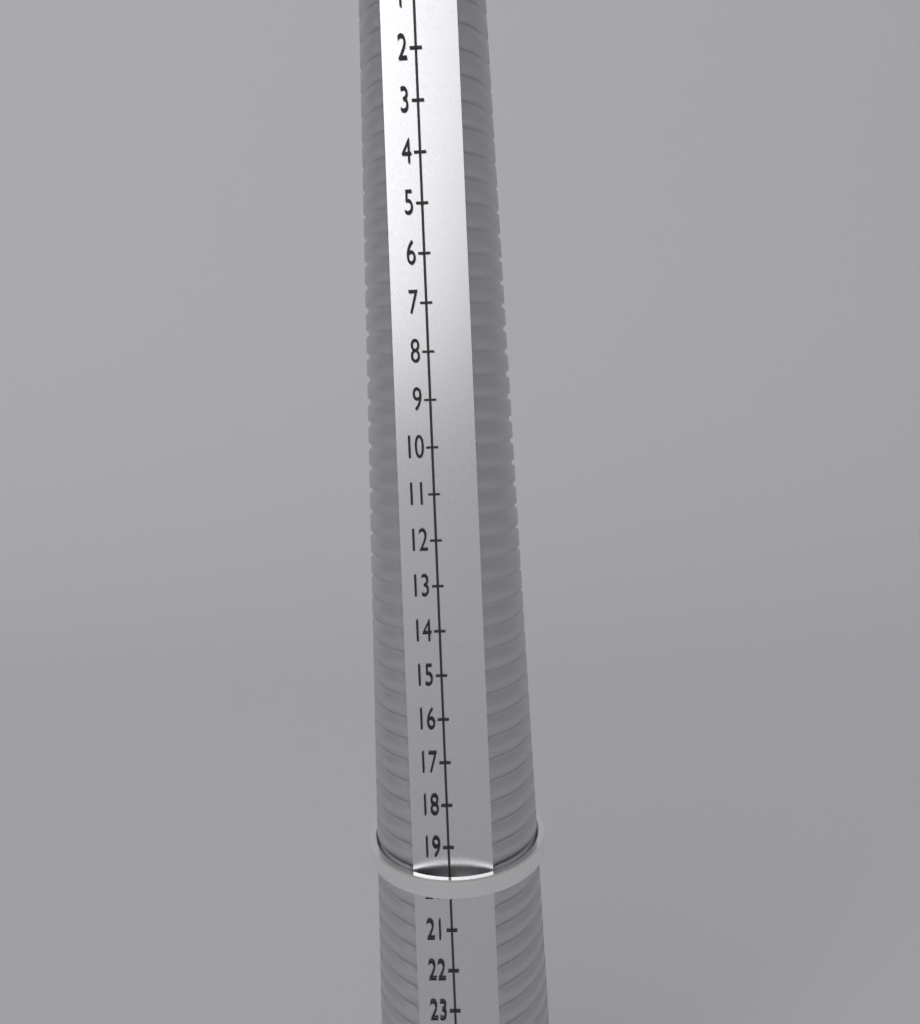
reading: 20 (no unit)
